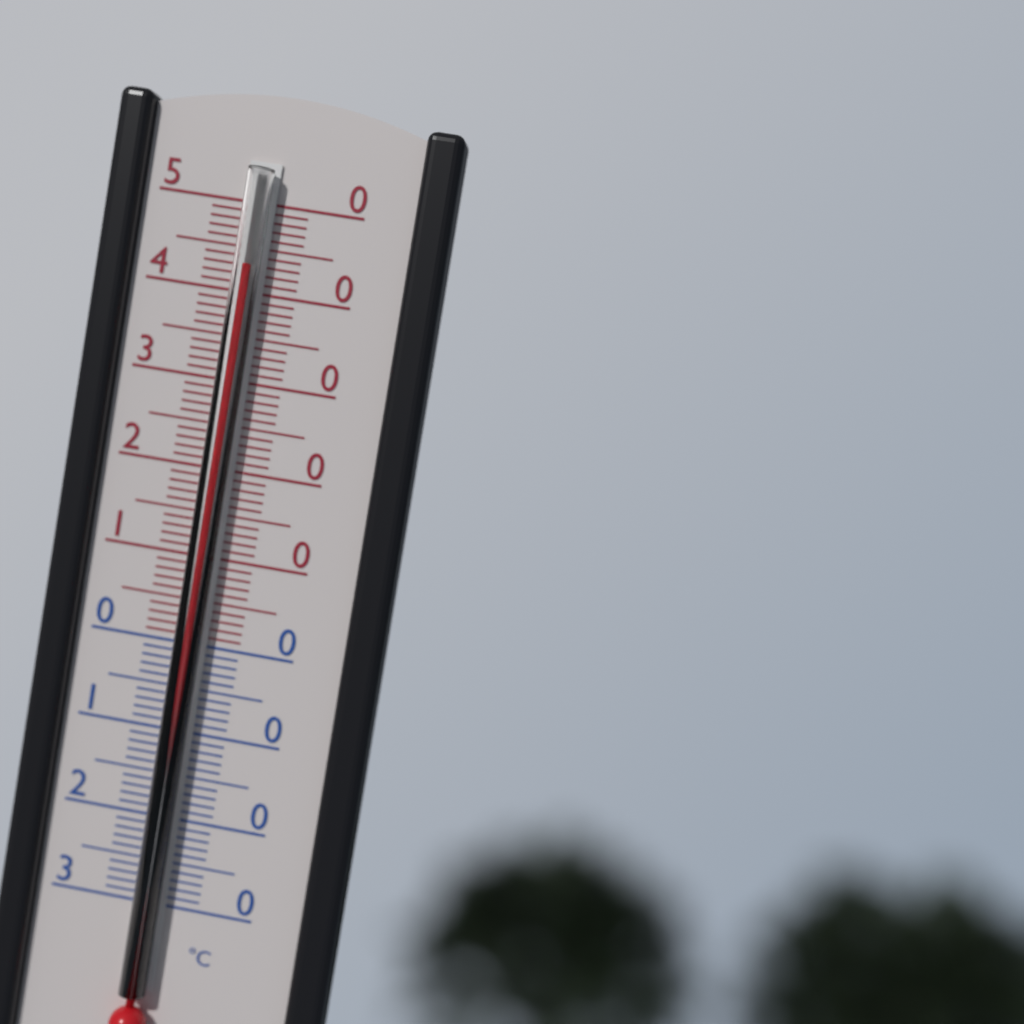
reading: 43 °C
